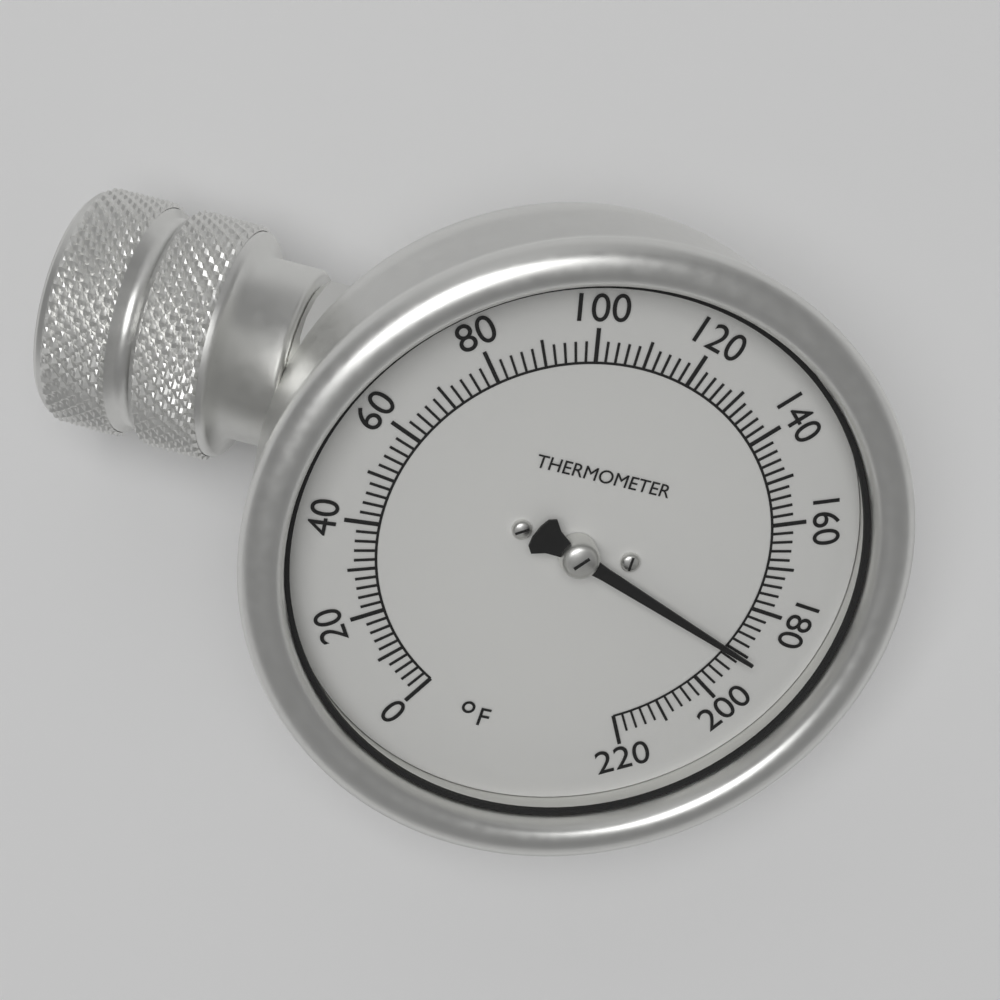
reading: 190 °F
